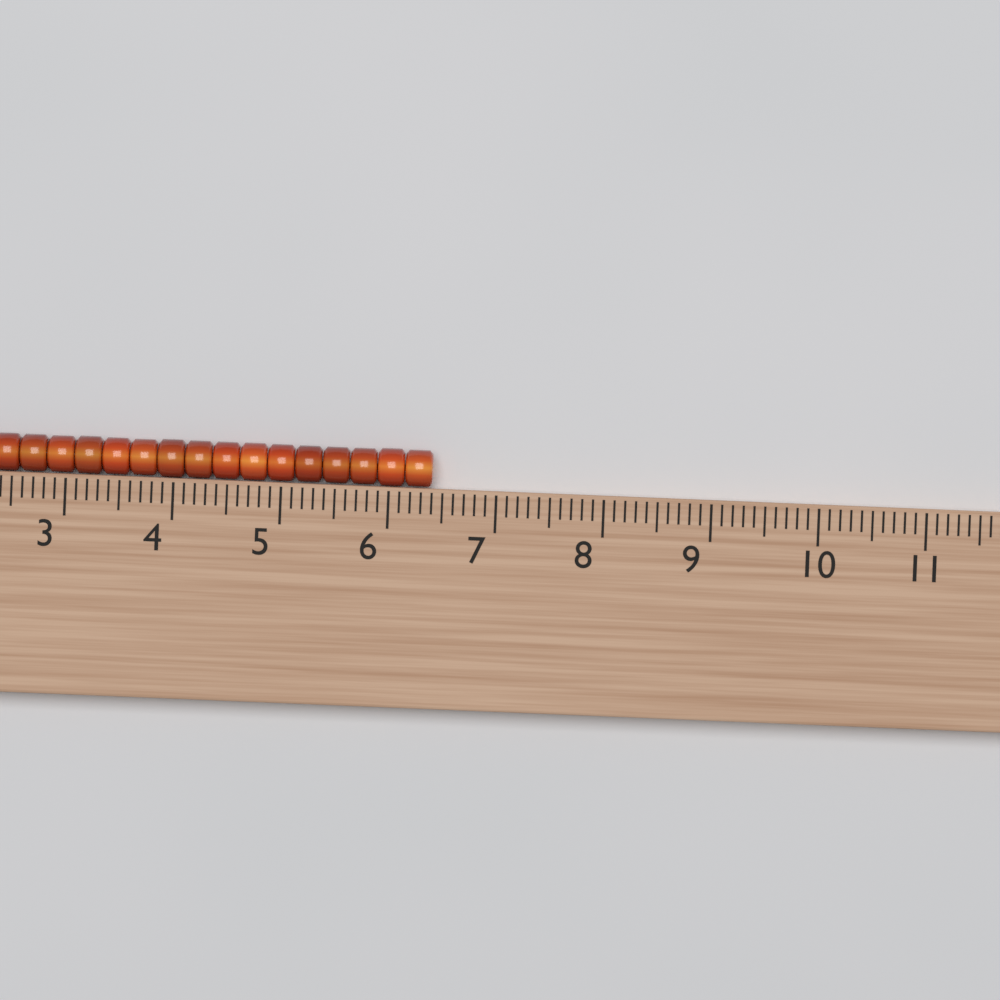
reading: 6.4 (no unit)
